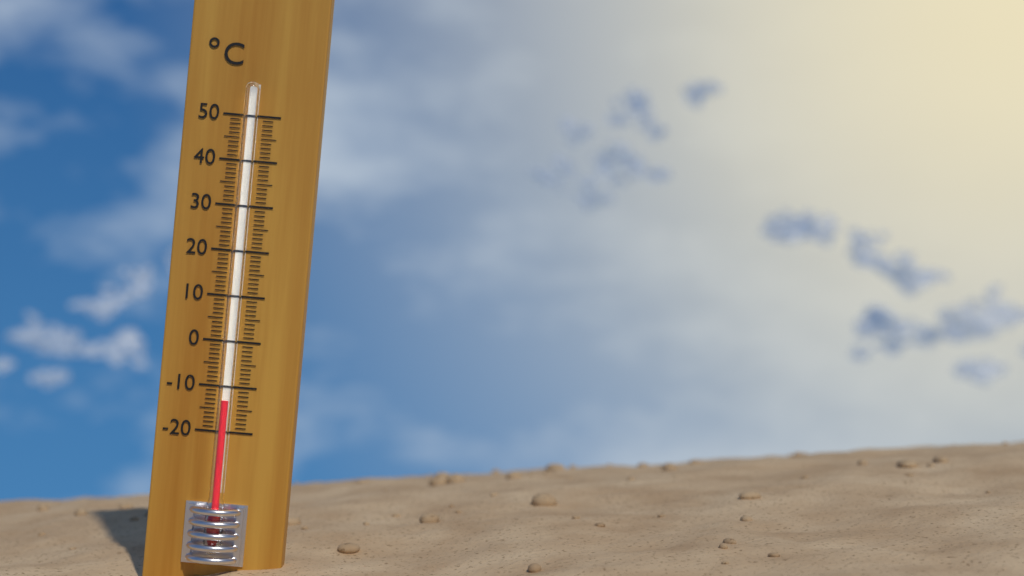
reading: -13 °C
